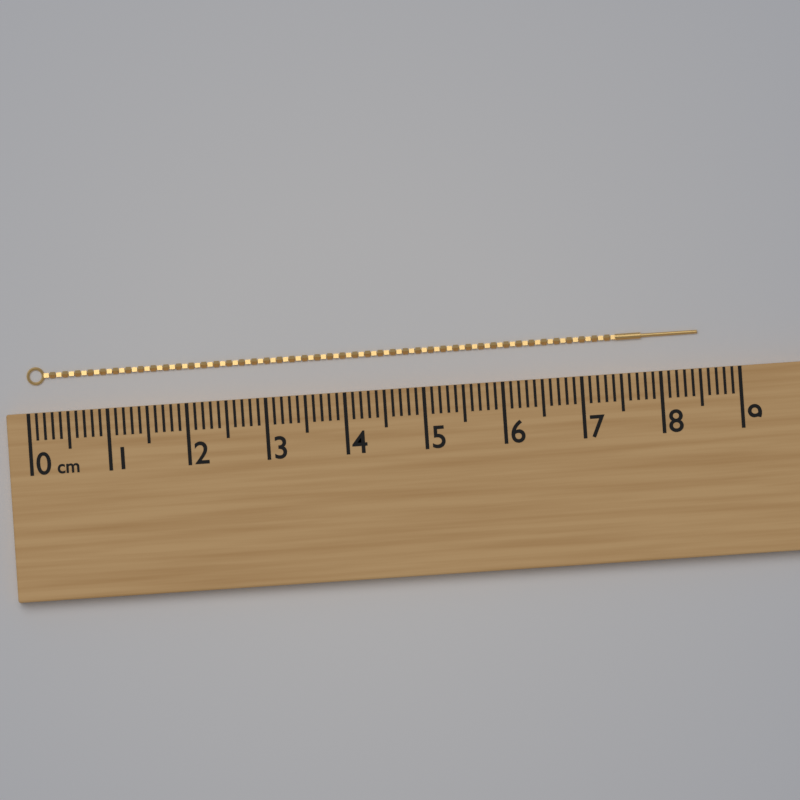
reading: 8.5 cm
